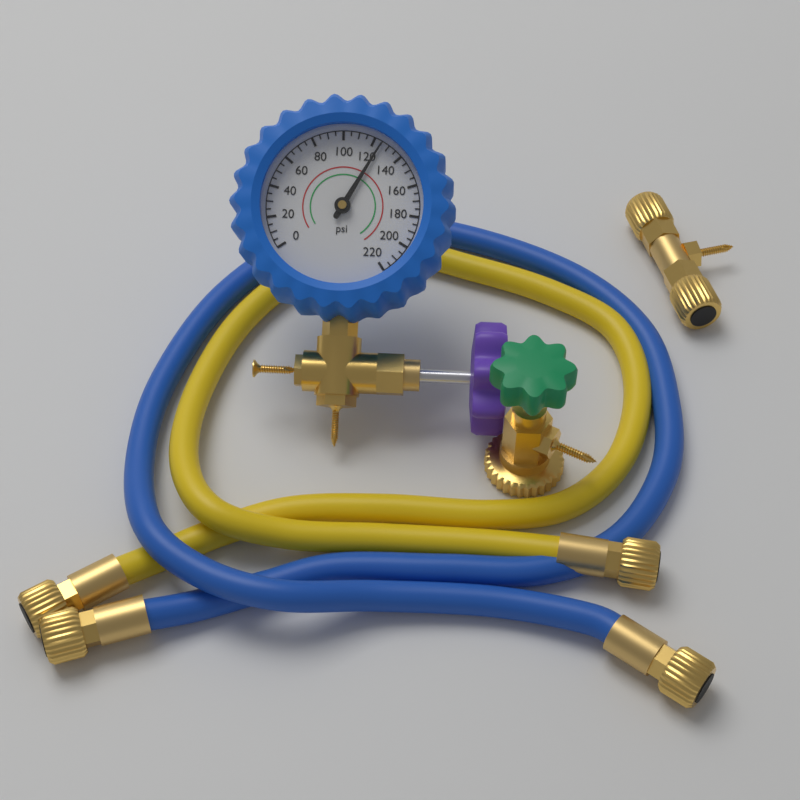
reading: 125 psi
